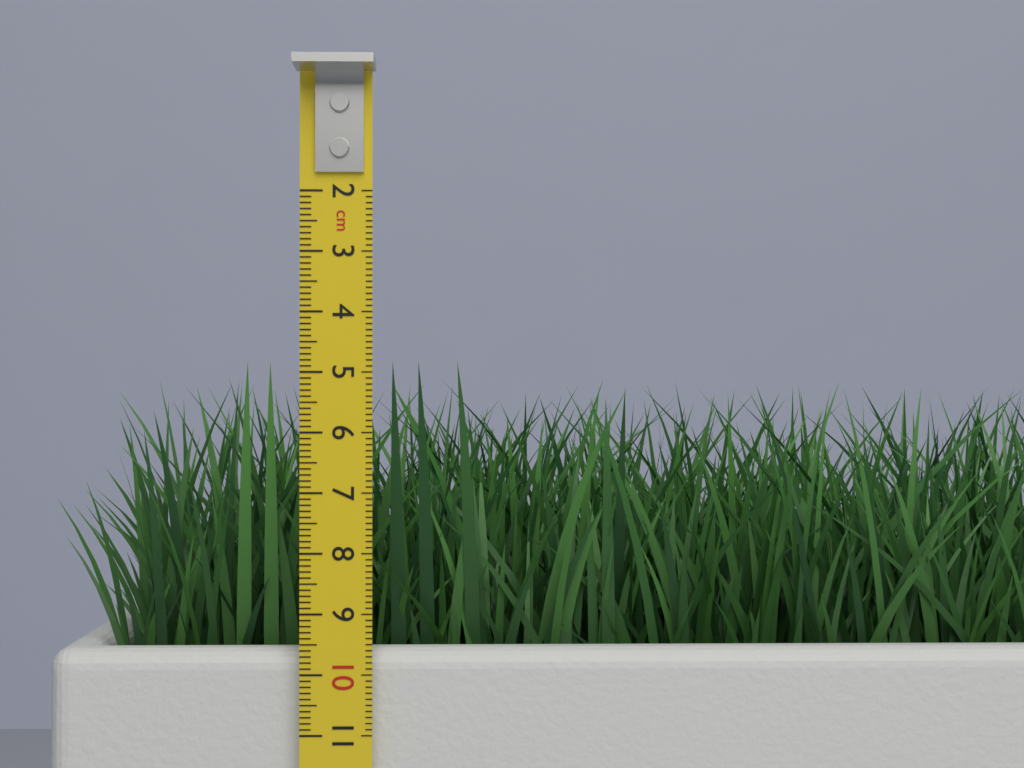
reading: 4.8 cm
